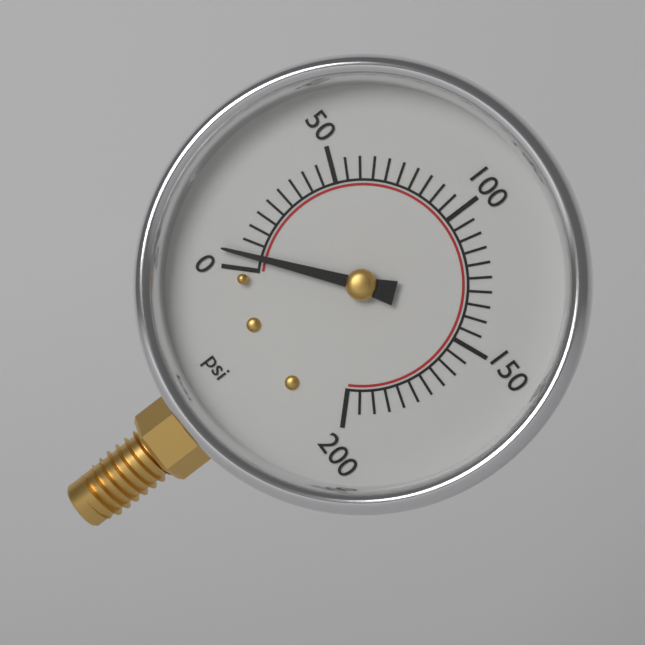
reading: 5 psi
